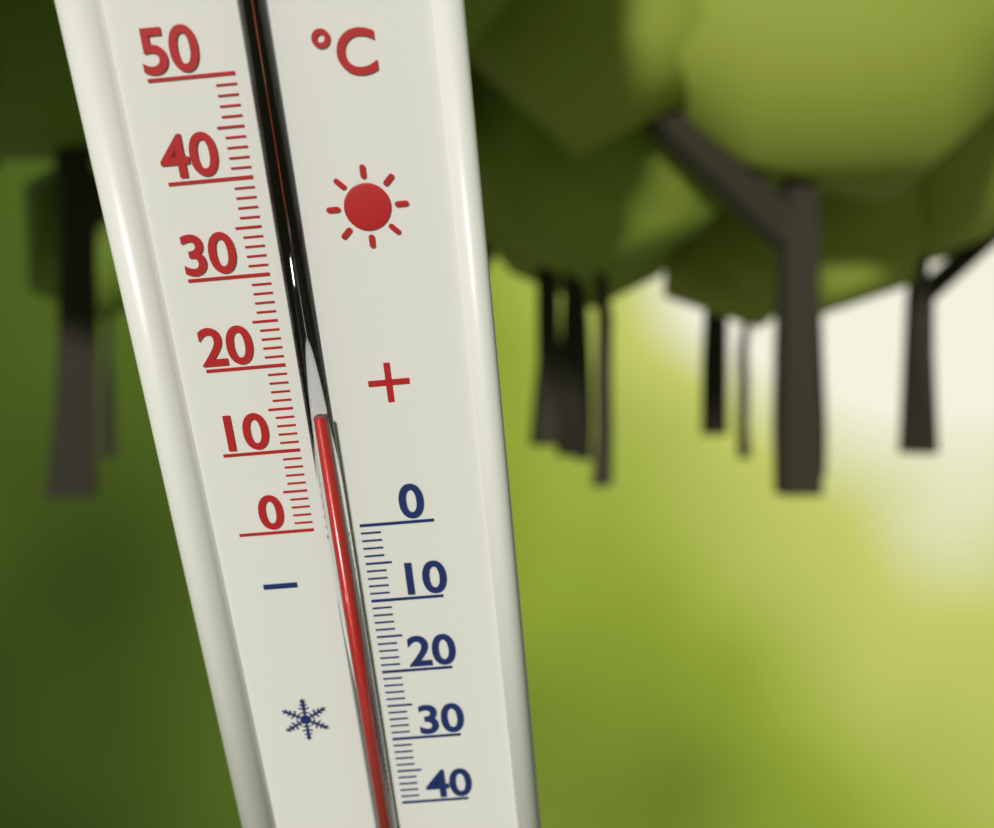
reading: 14 °C
